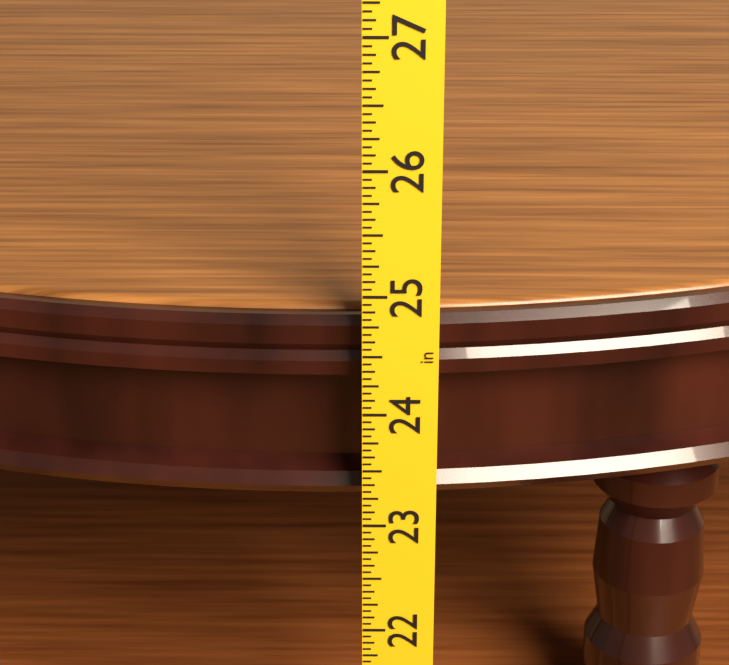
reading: 24.7500 in
